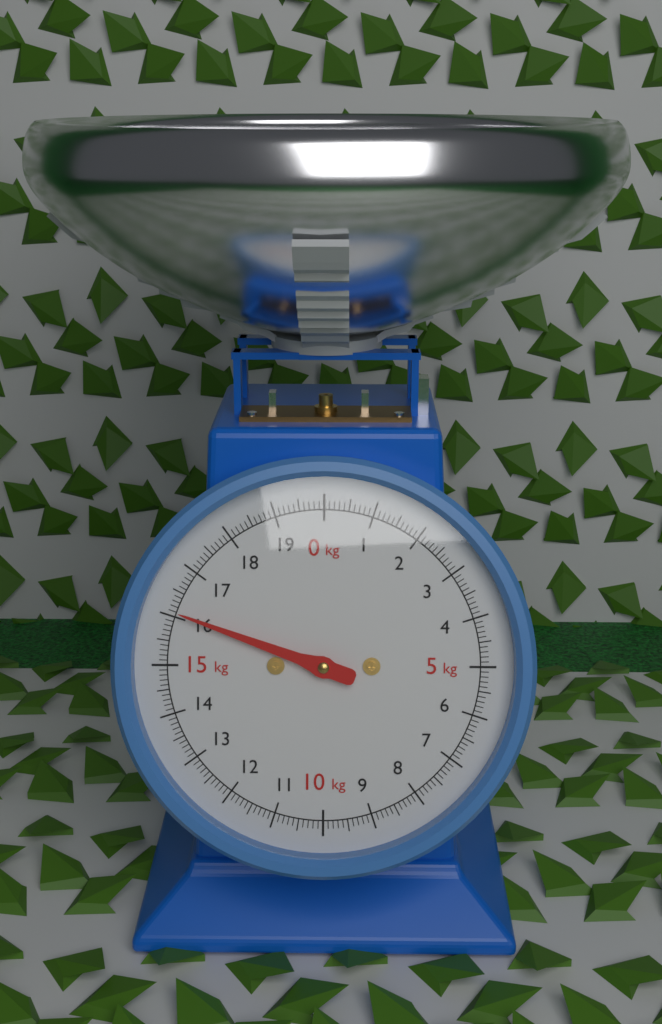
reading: 16.1 kg
